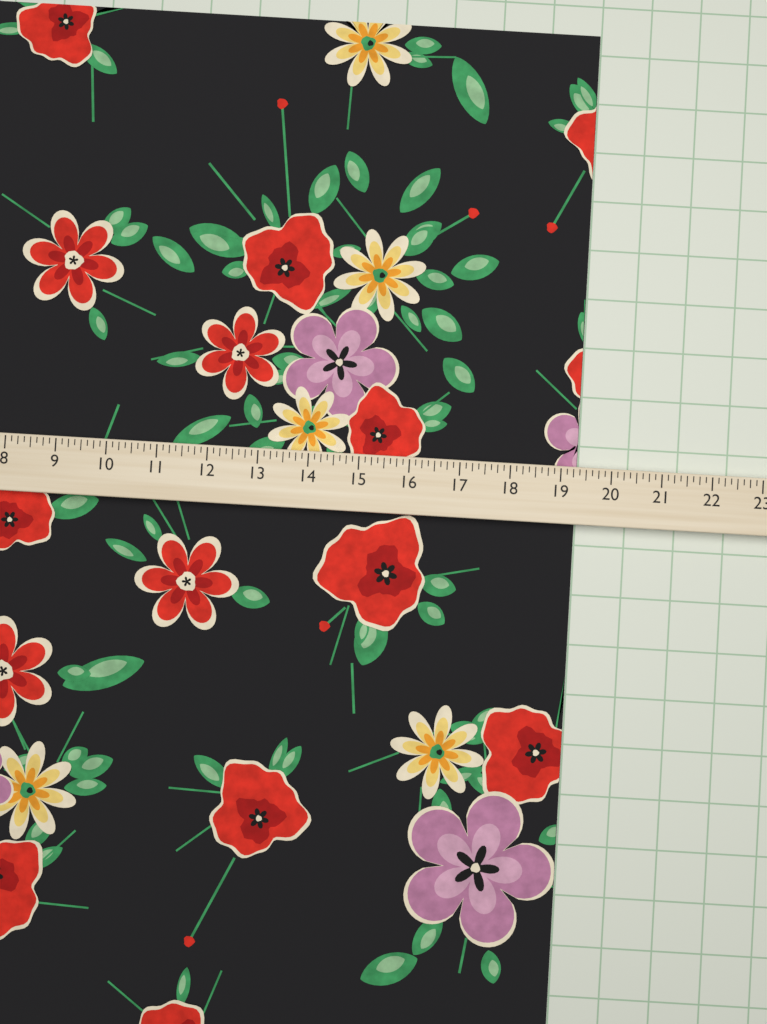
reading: 19.375 (no unit)
